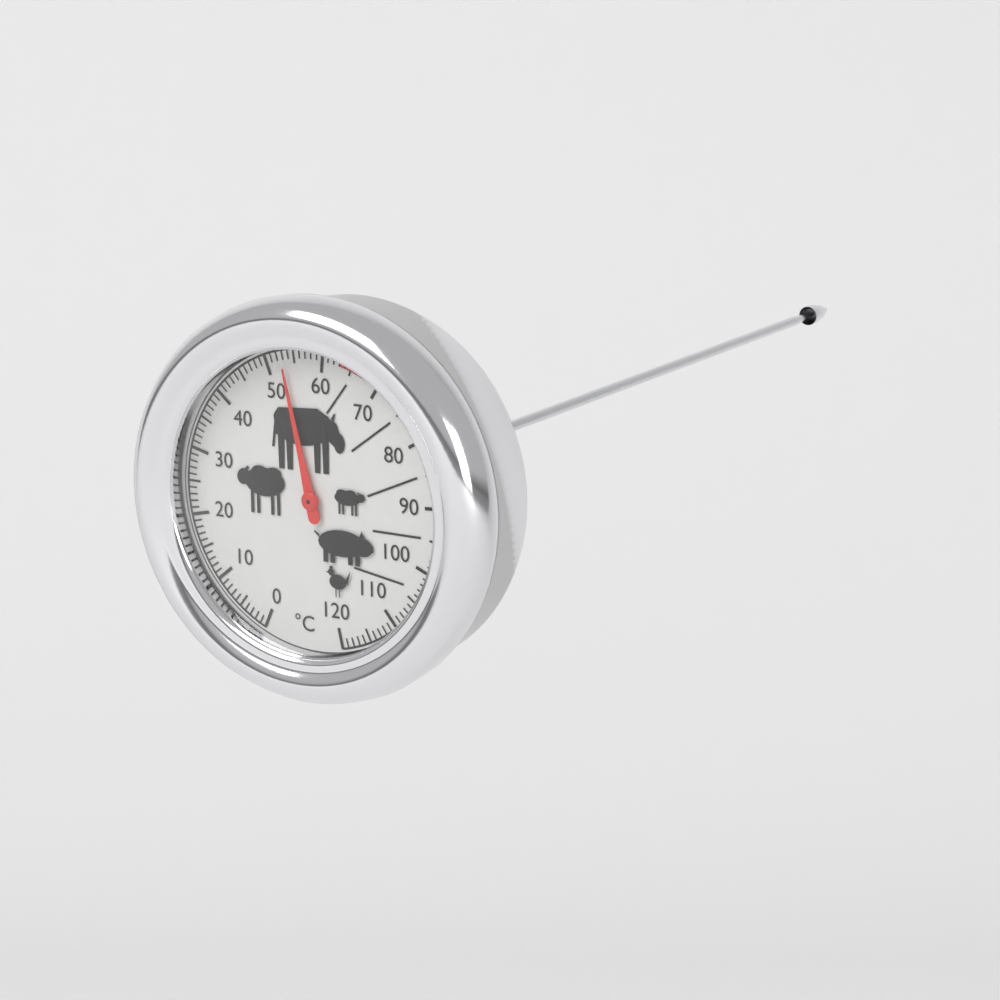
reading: 53 °C
